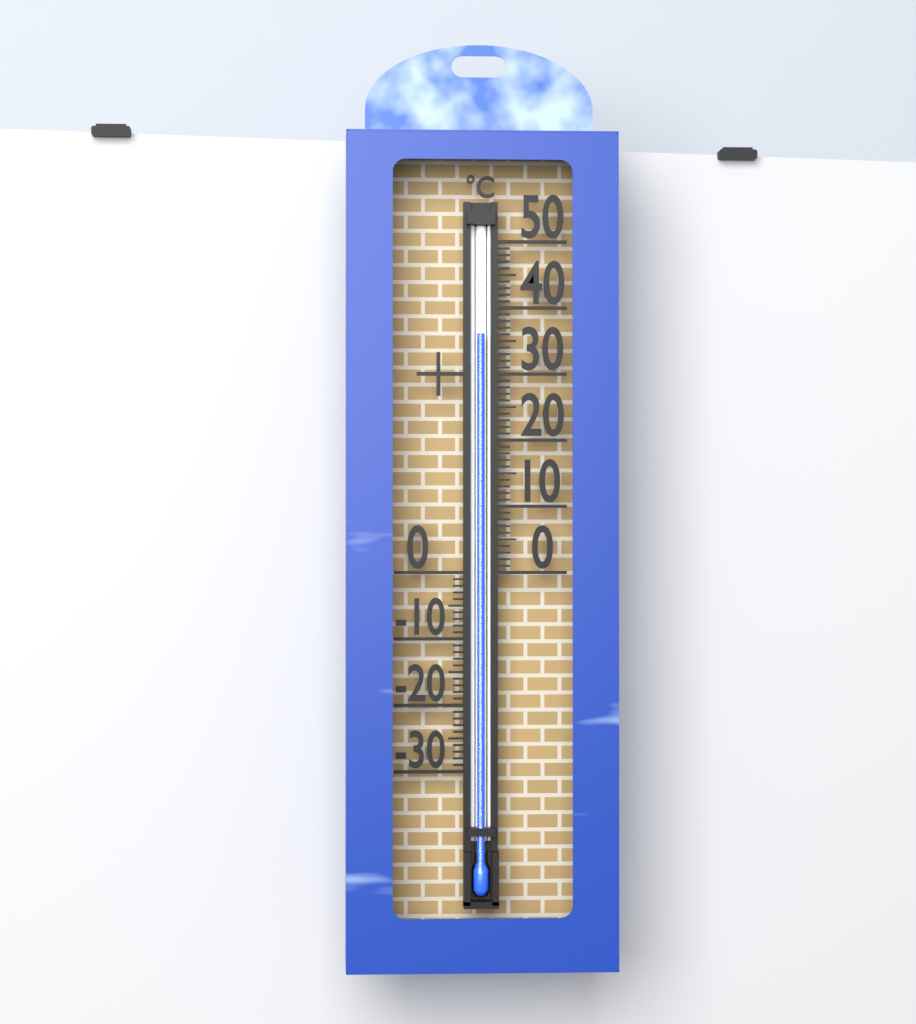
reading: 36 °C
